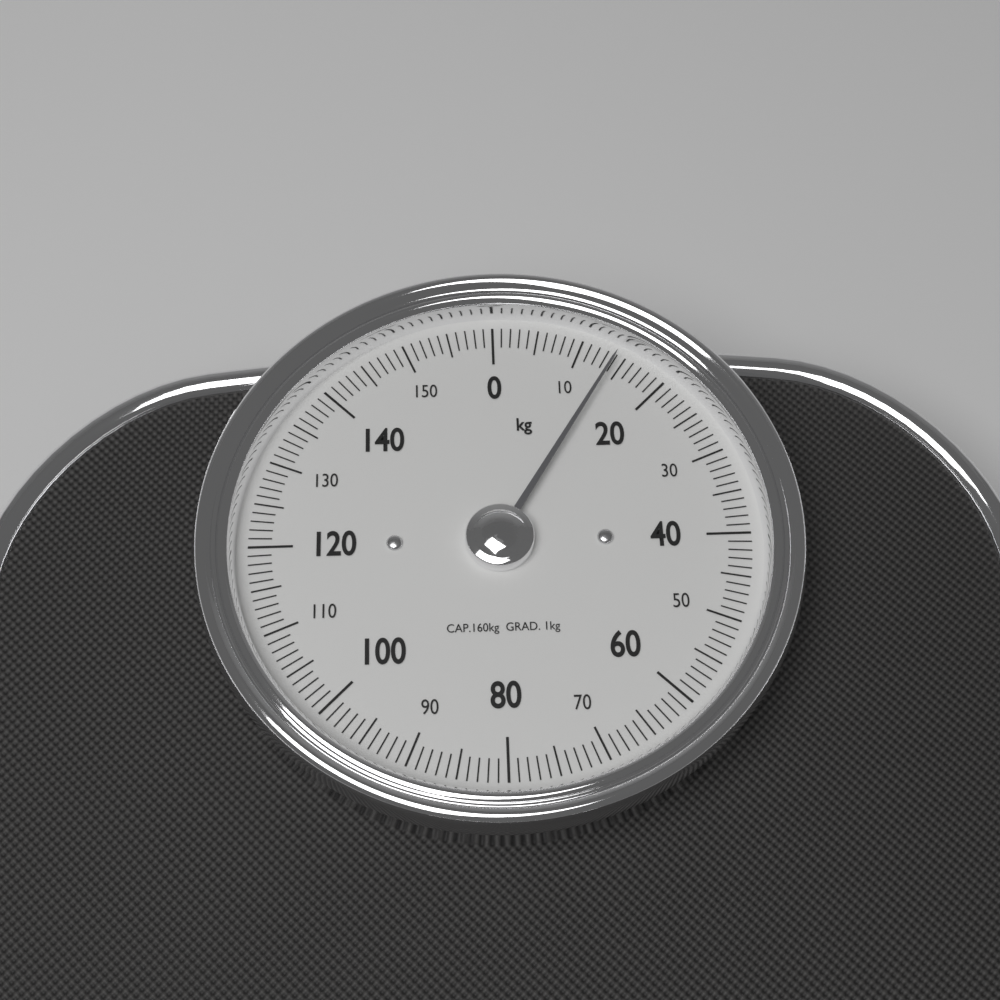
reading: 14 kg
